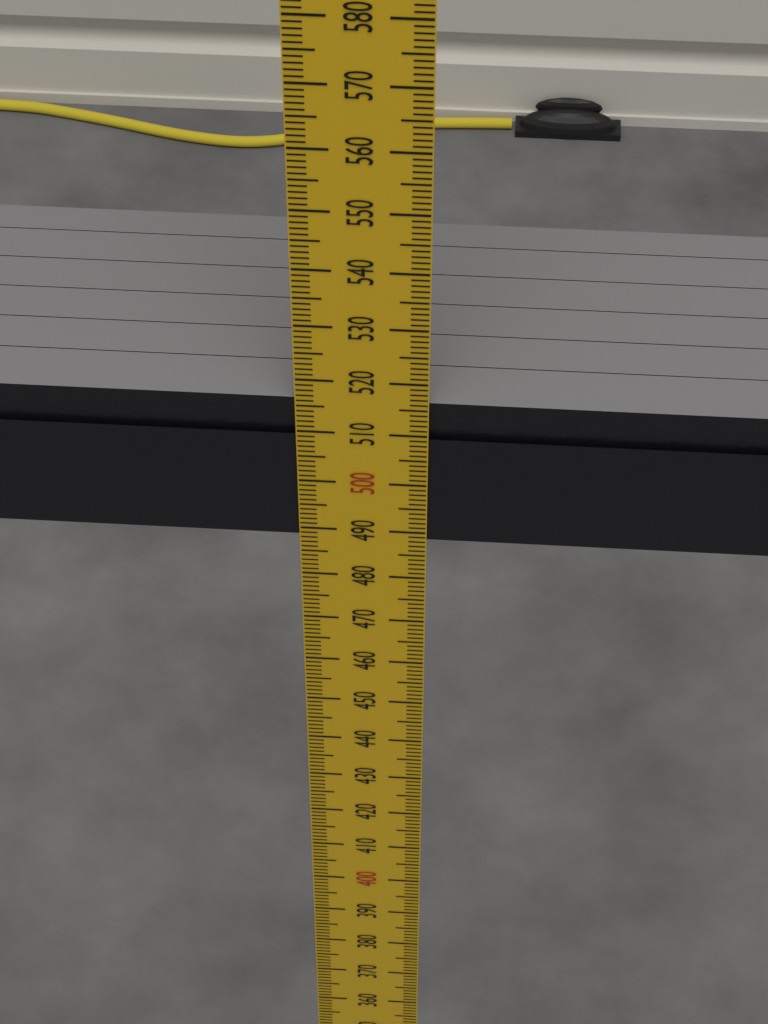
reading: 516 mm
